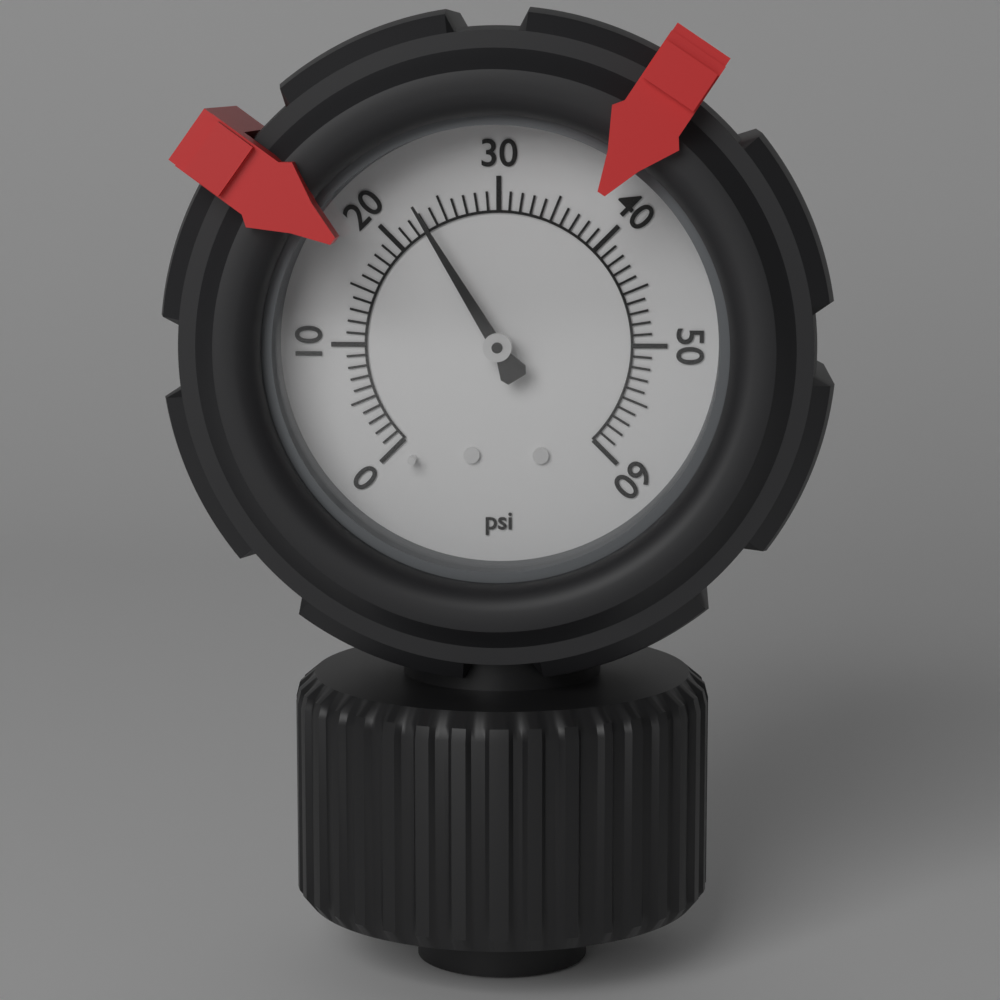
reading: 23 psi
